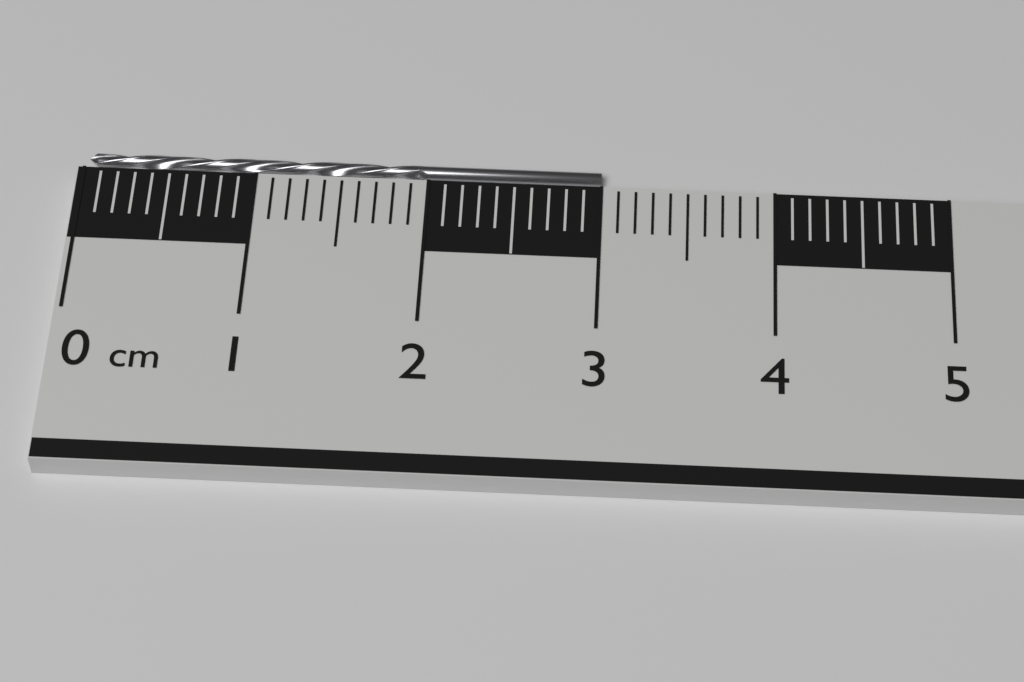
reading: 3.0 cm
